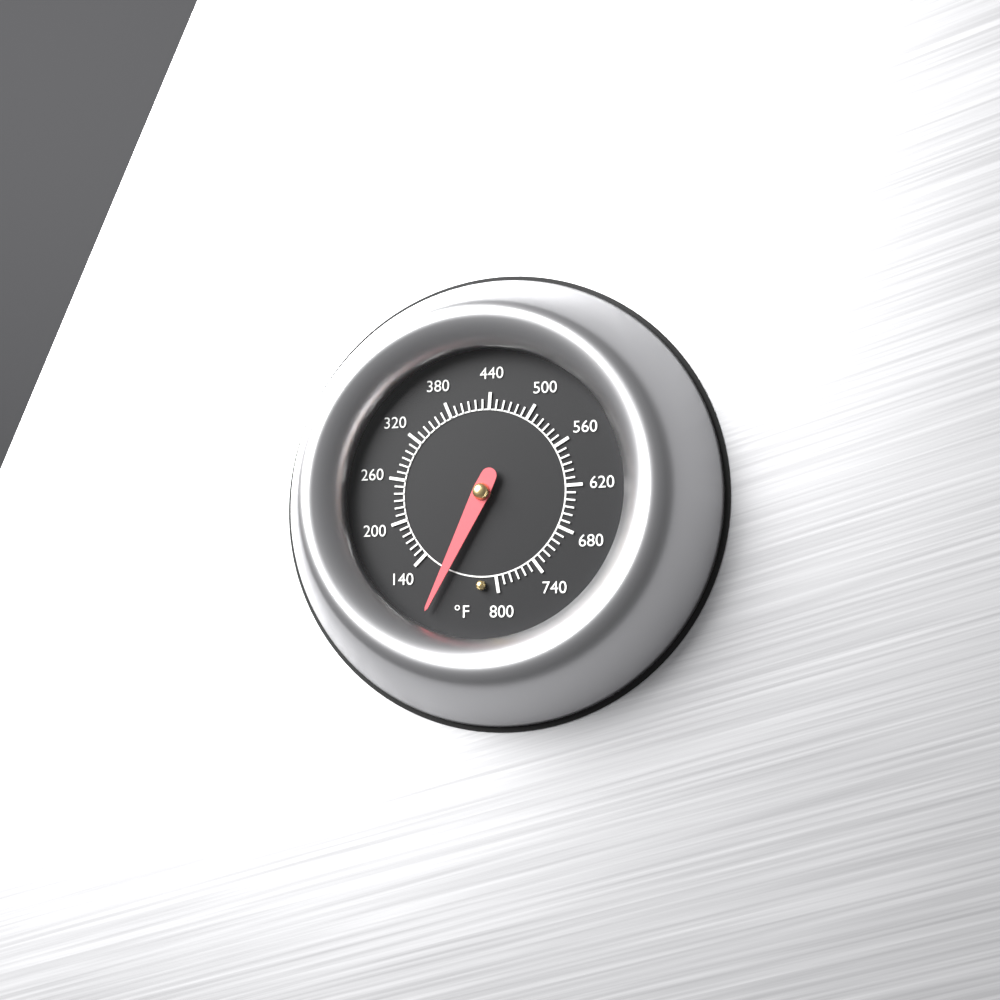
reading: 100 °F
